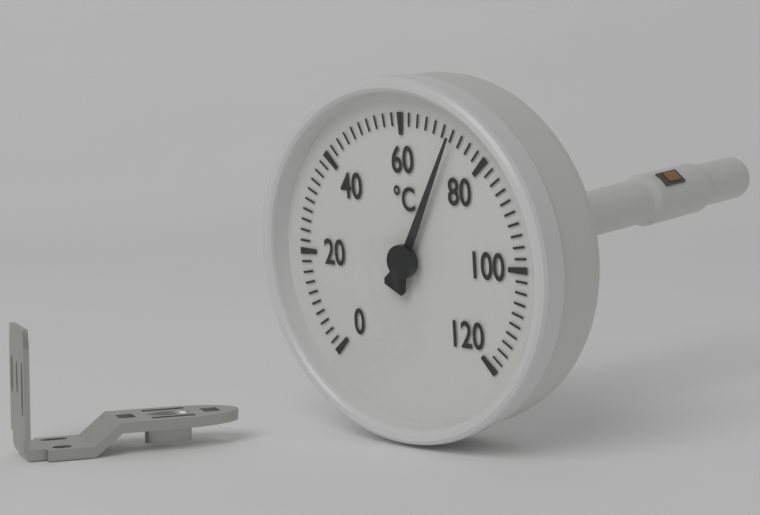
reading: 72 °C
